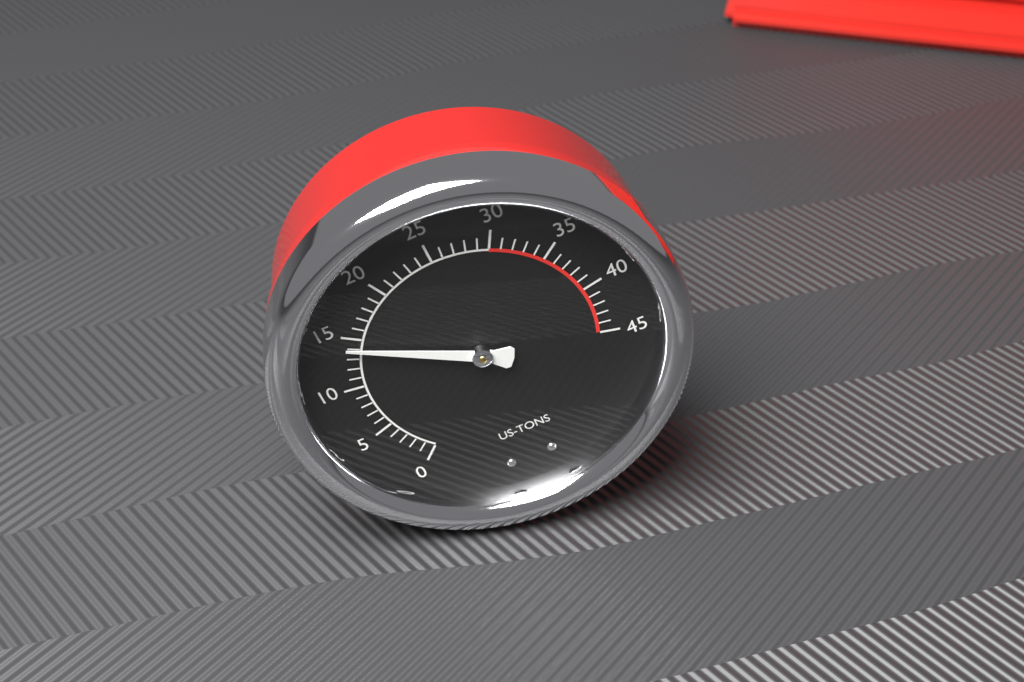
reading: 14 US tons
